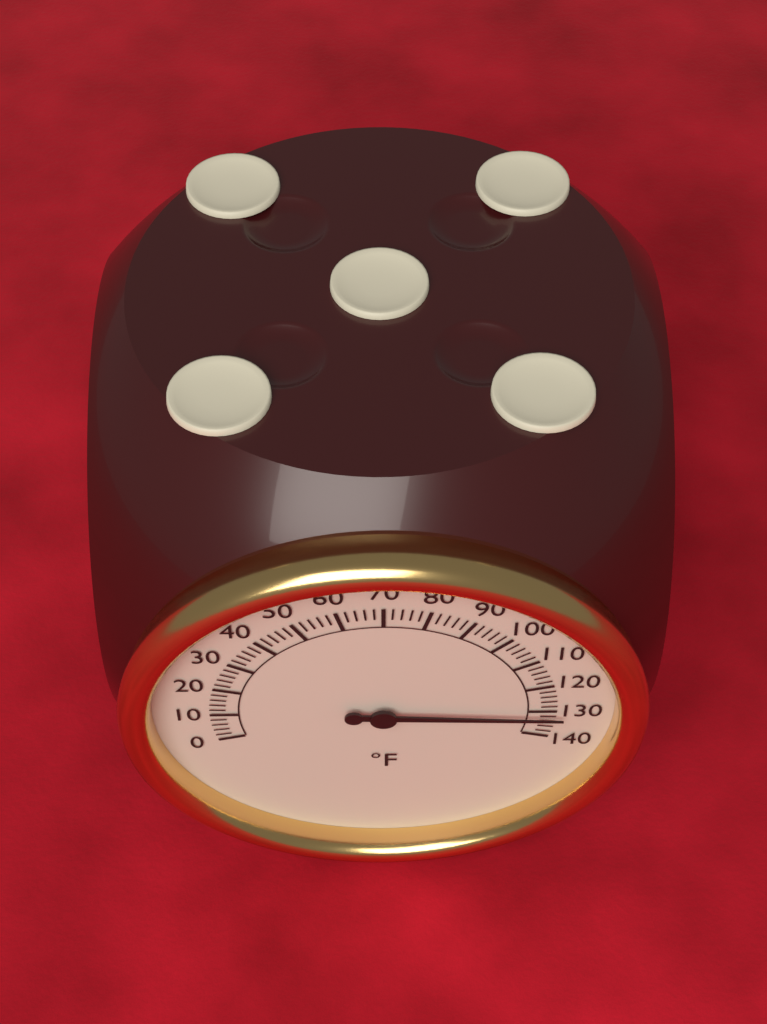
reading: 132 °F
